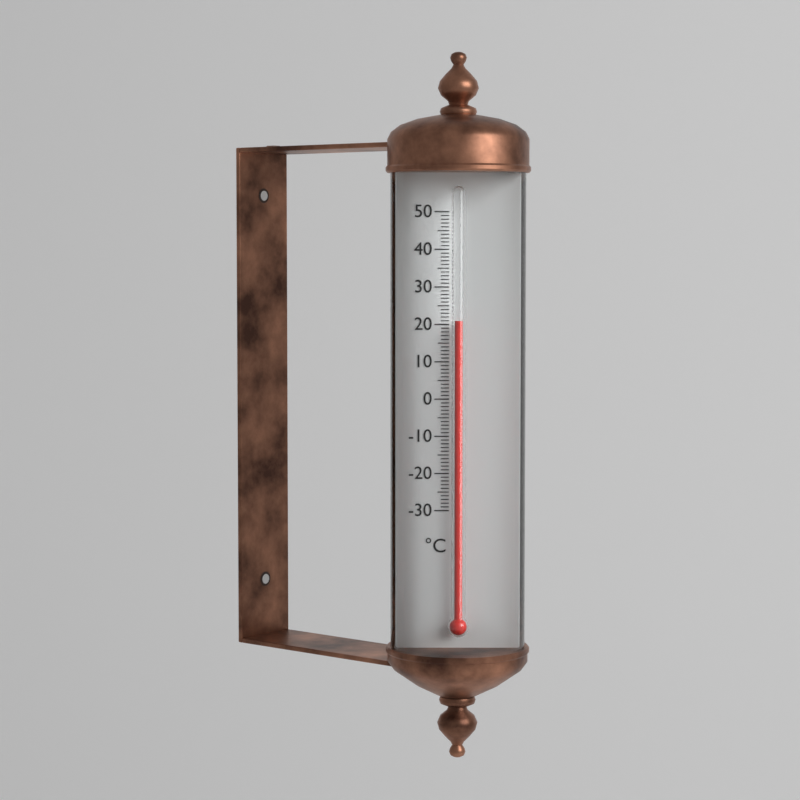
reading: 21 °C
